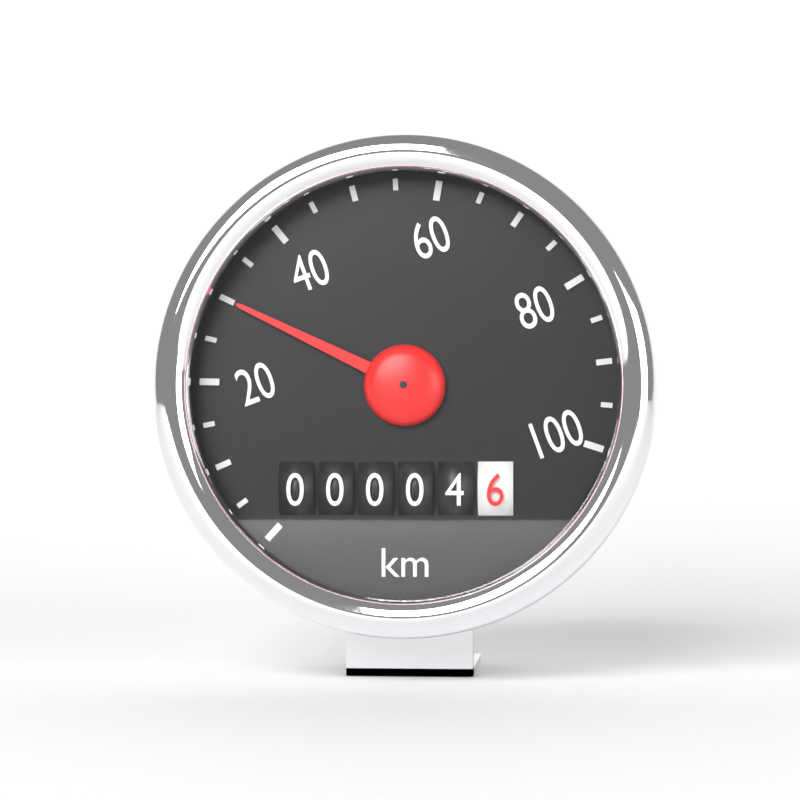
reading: 30 km/h
